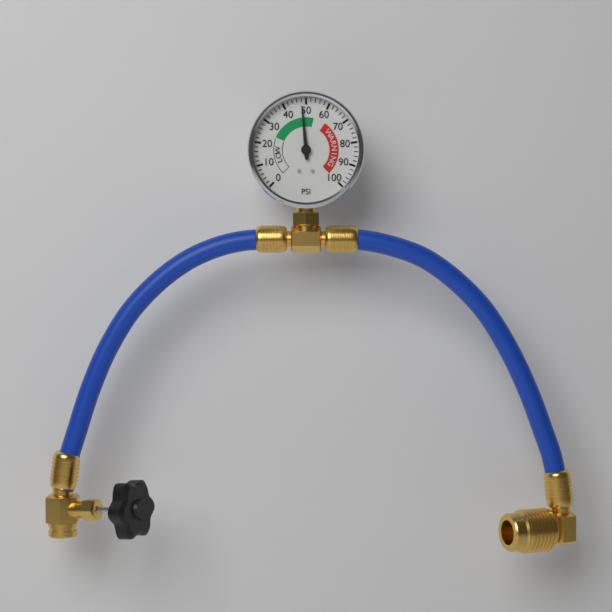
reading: 48 psi
